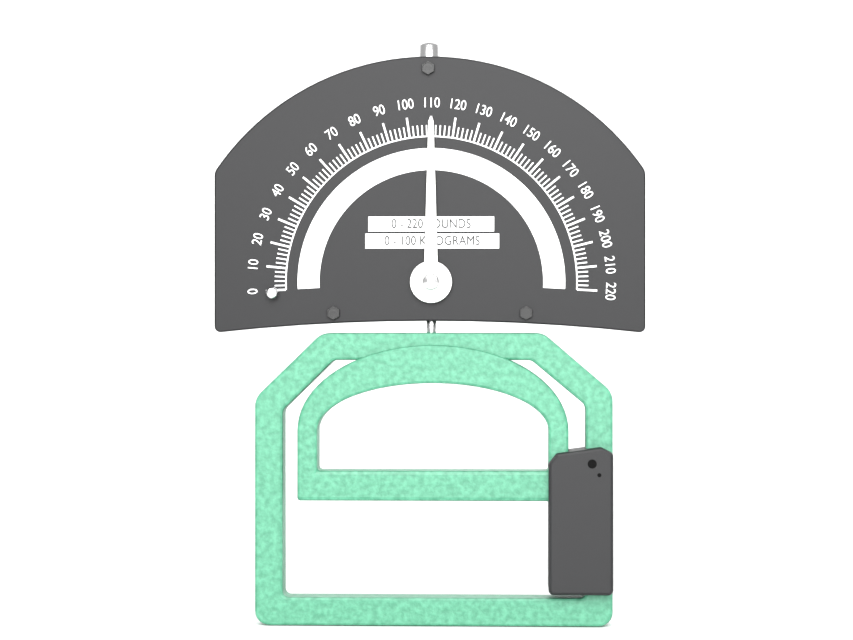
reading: 110 lb
